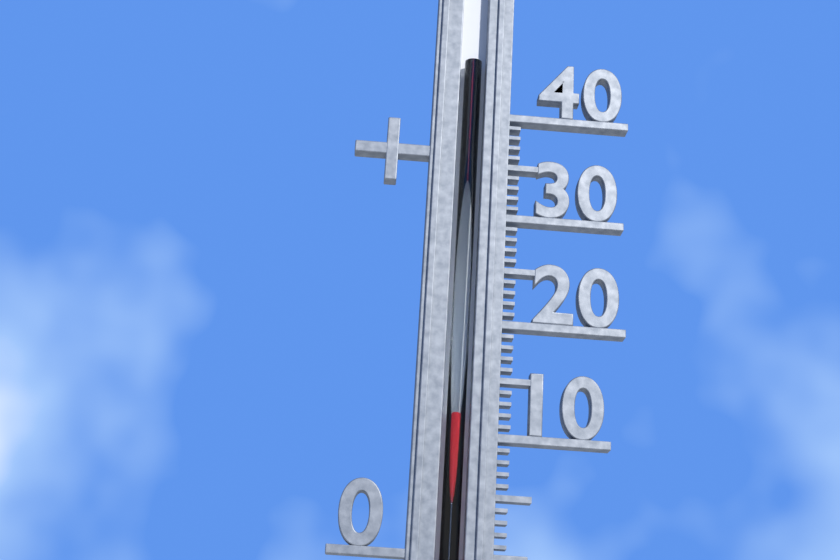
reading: 12 (no unit)
